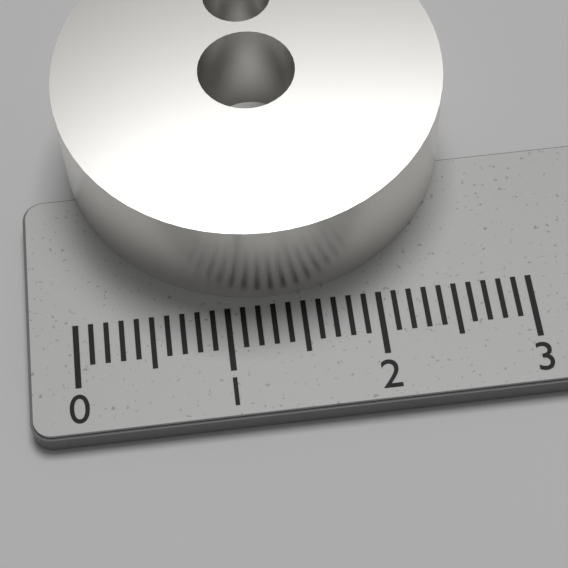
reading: 2.6 (no unit)
